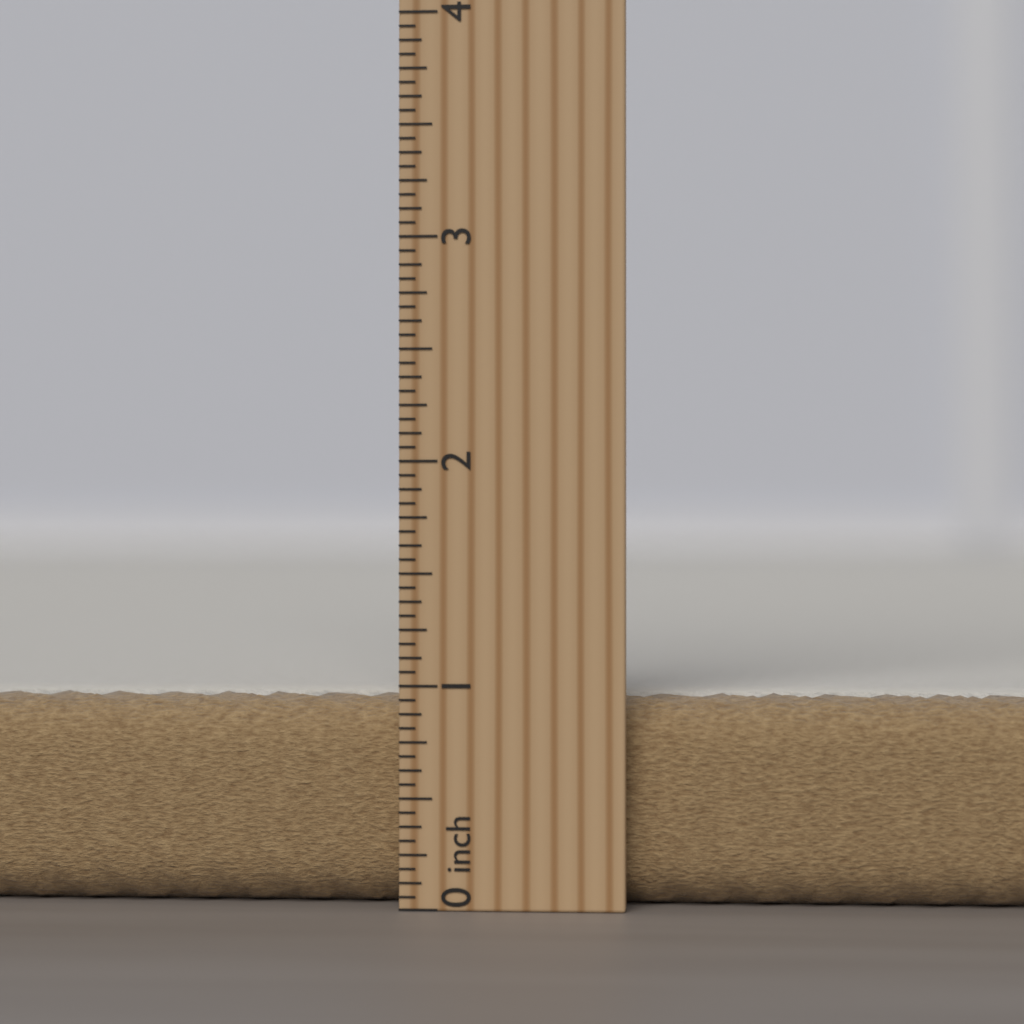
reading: 0.9375 inch
